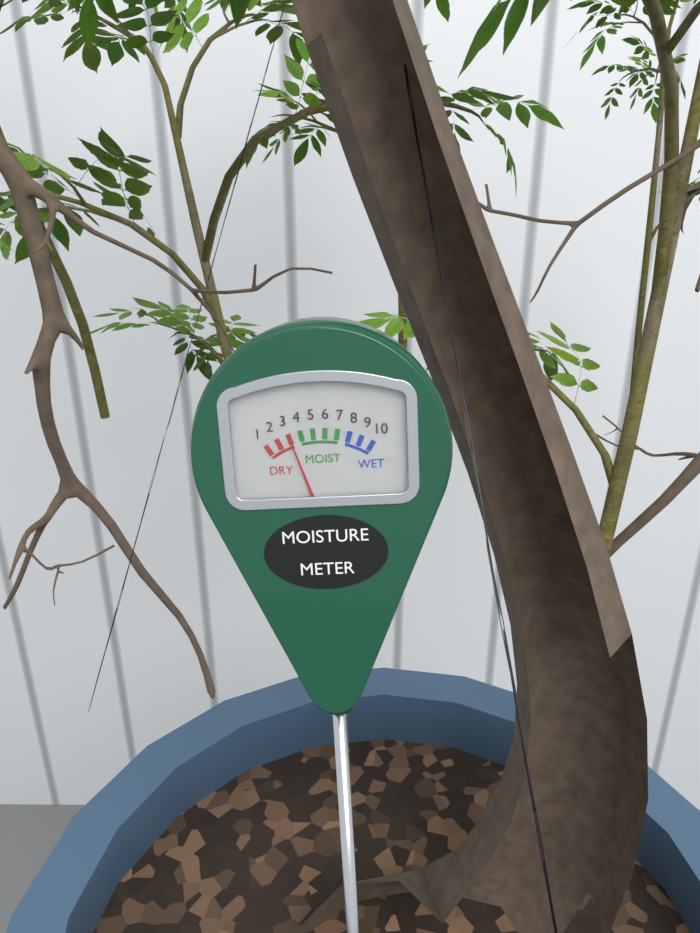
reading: 3 (no unit)
